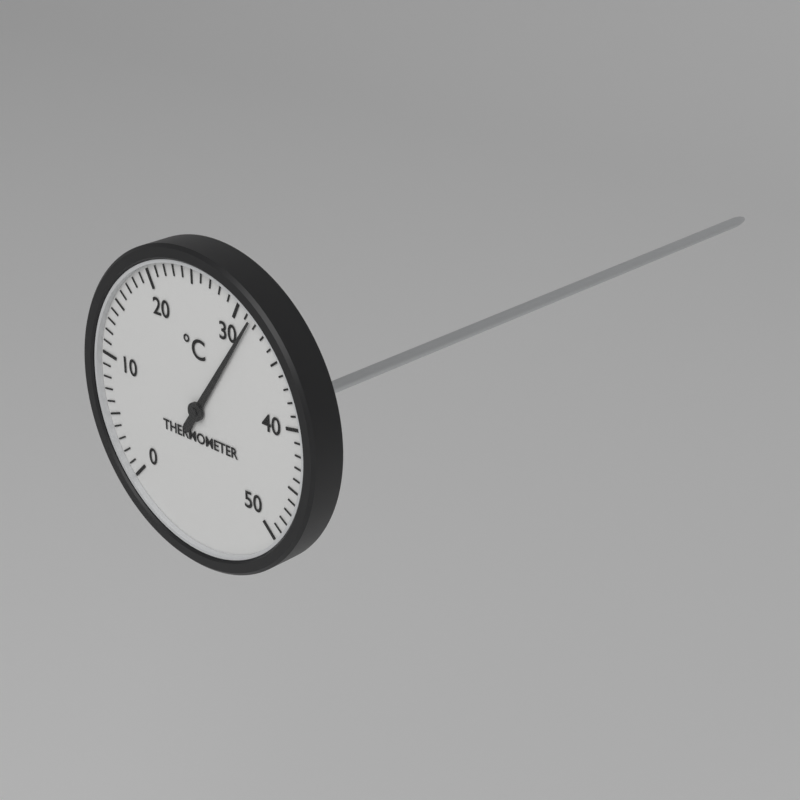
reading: 31.5 °C
